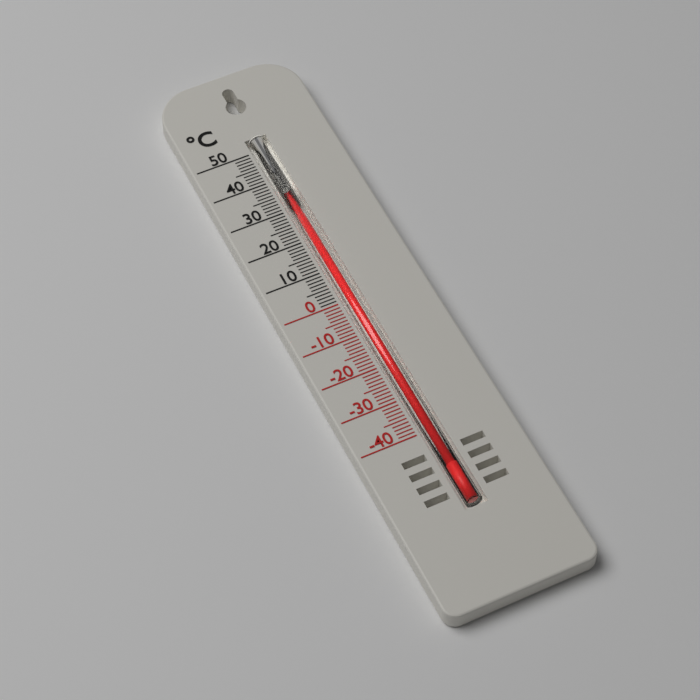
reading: 37 °C
